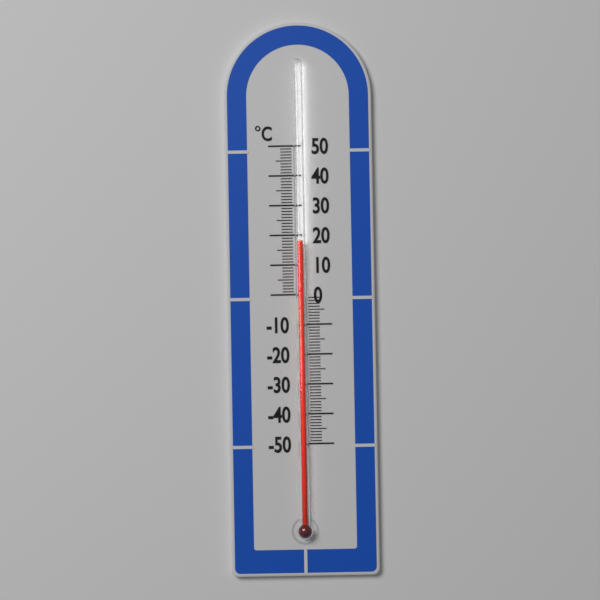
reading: 18 °C
